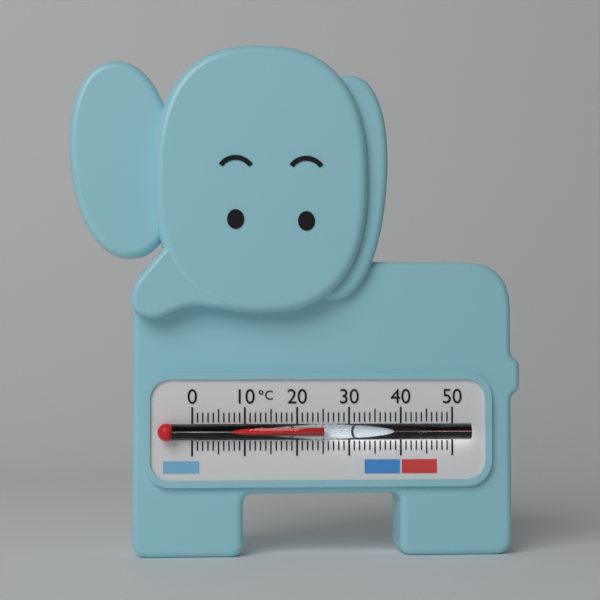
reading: 25 °C
